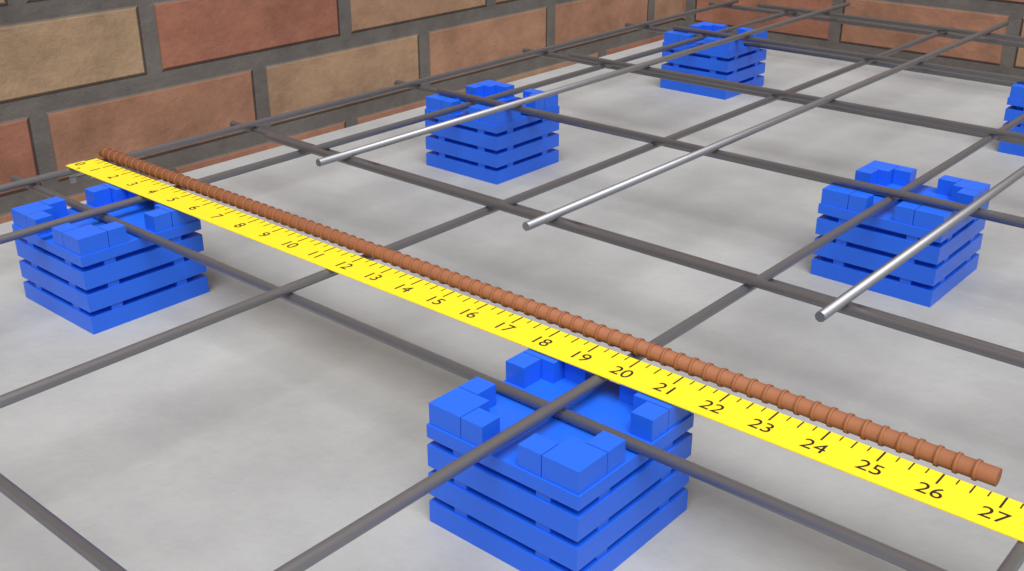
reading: 26.75 in
